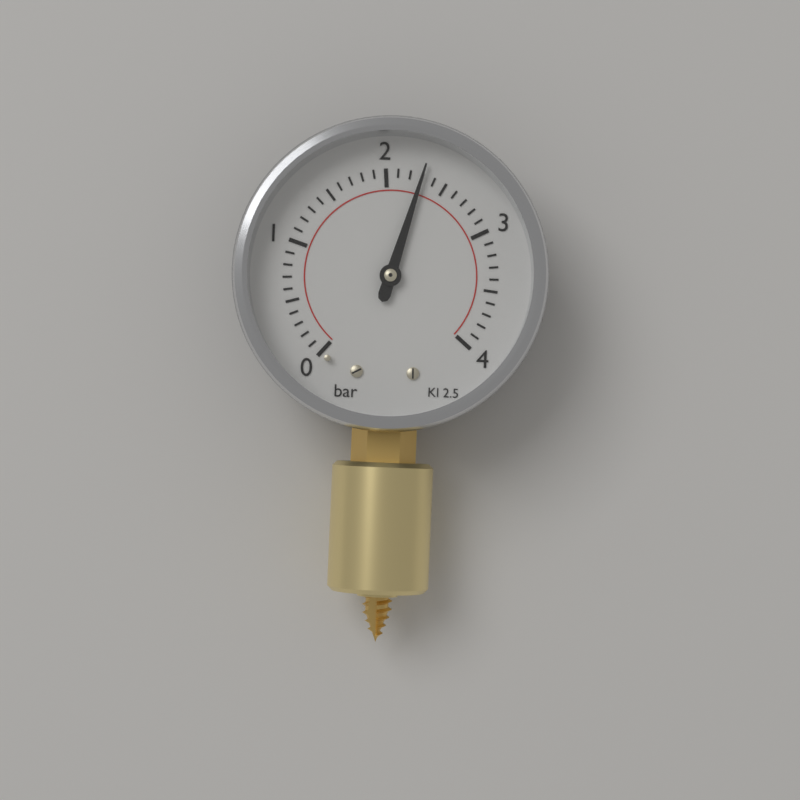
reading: 2.3 bar
